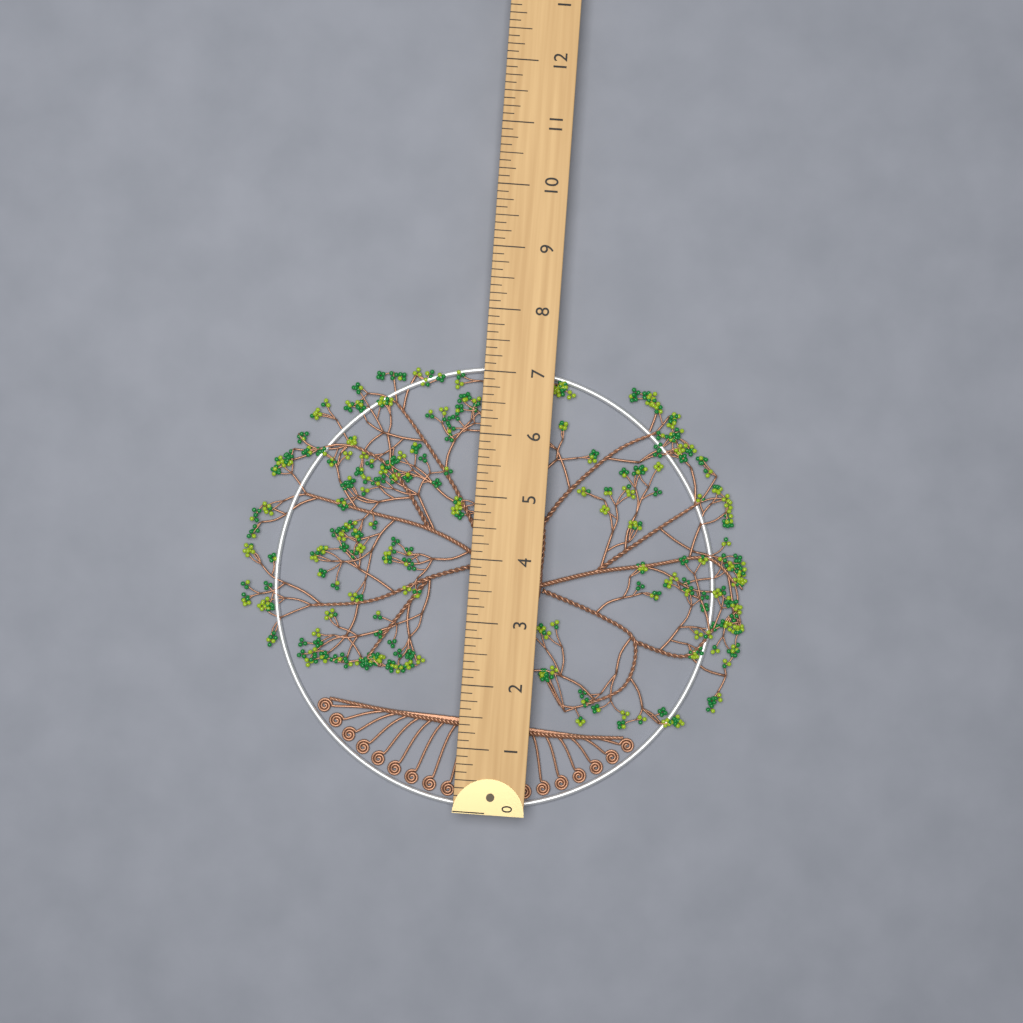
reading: 7.125 (no unit)
